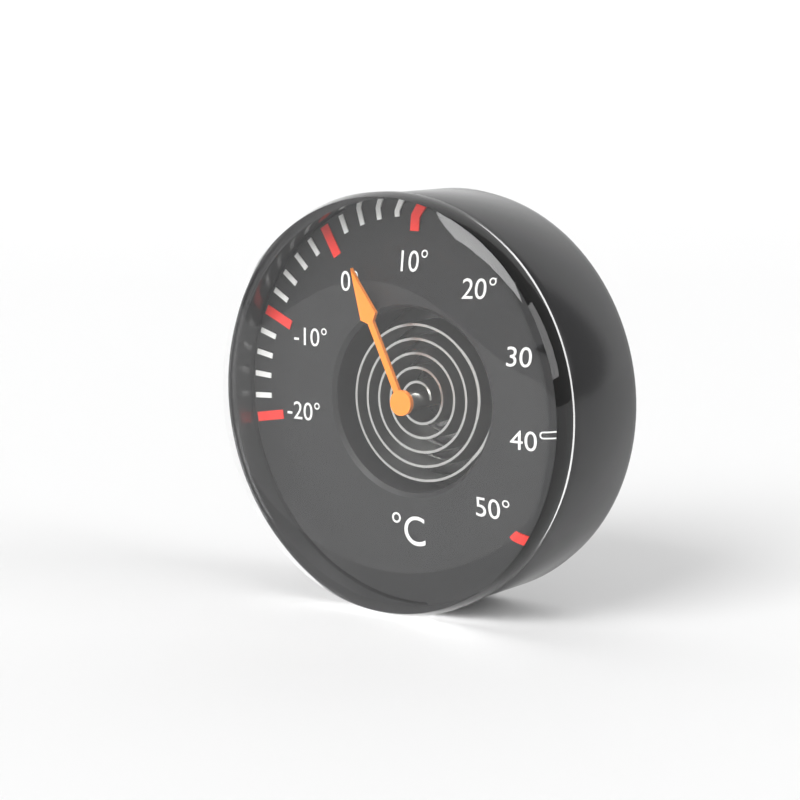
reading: 2 °C
